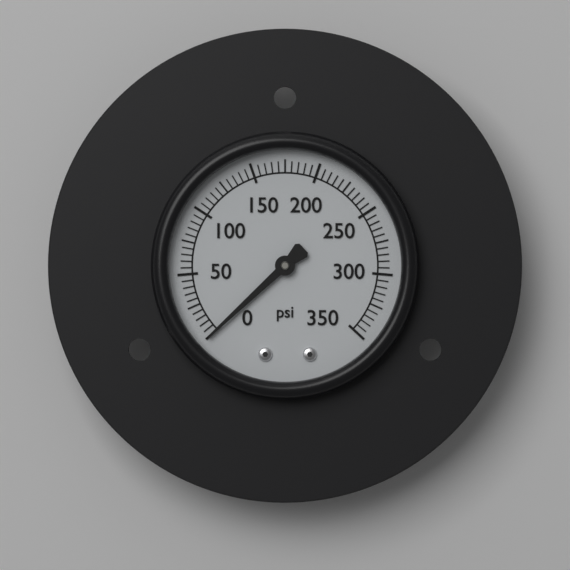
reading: 0 psi
